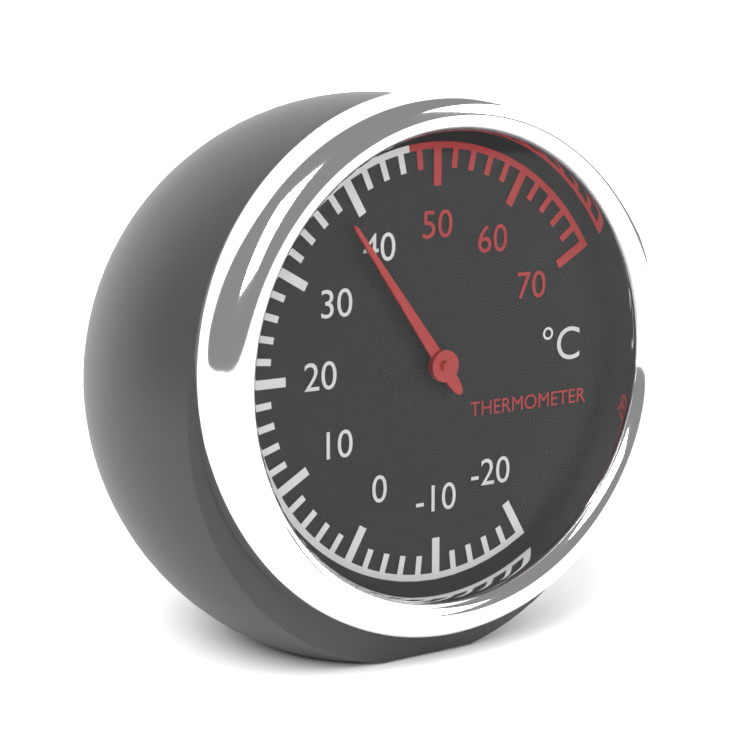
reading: 38 °C
